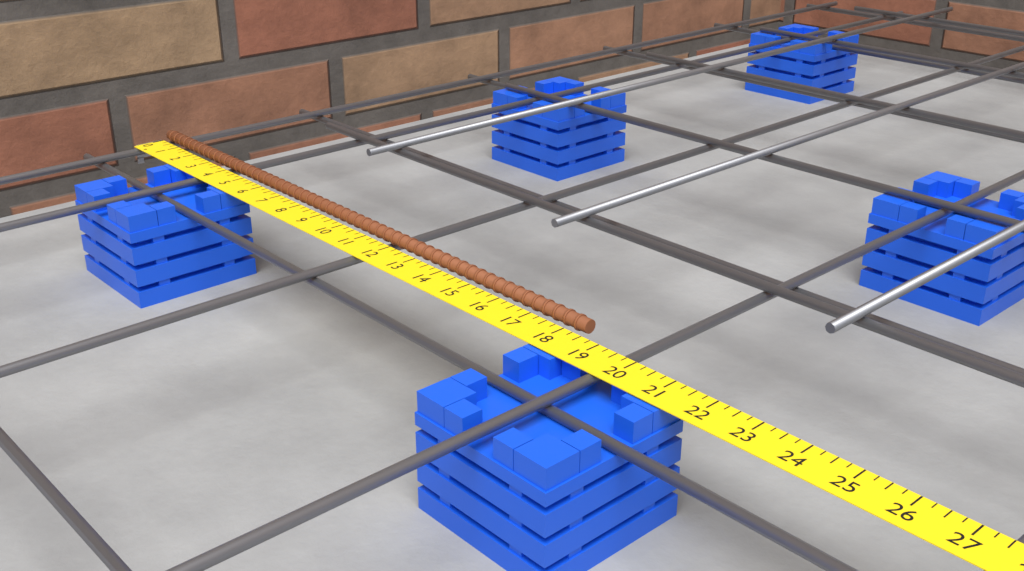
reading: 18.50 in
